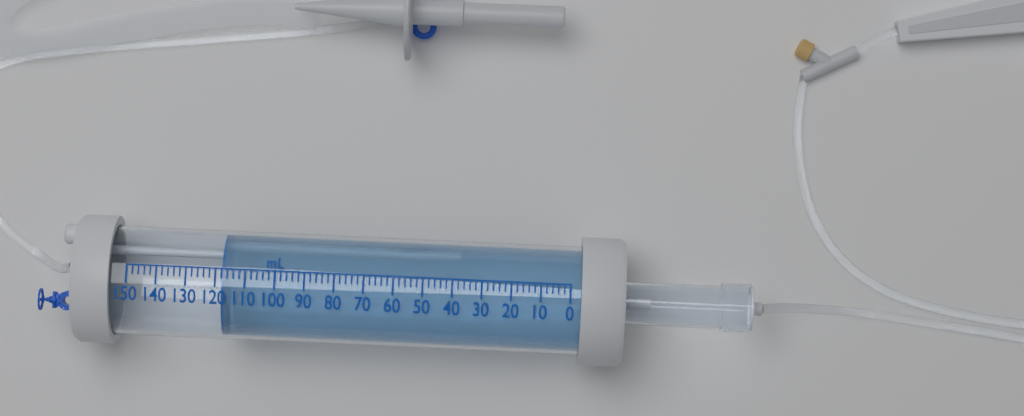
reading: 118 mL
